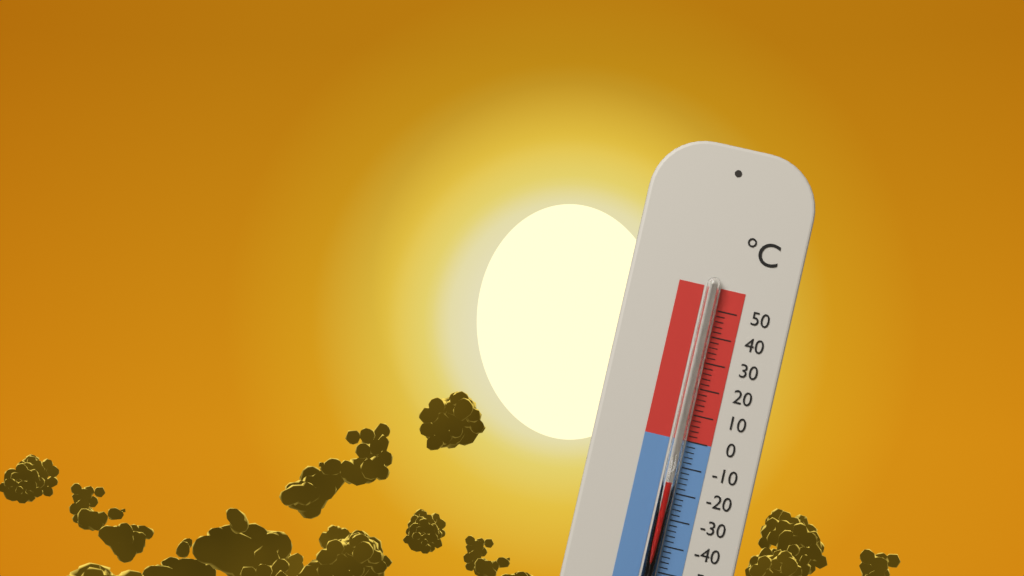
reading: -16 °C
